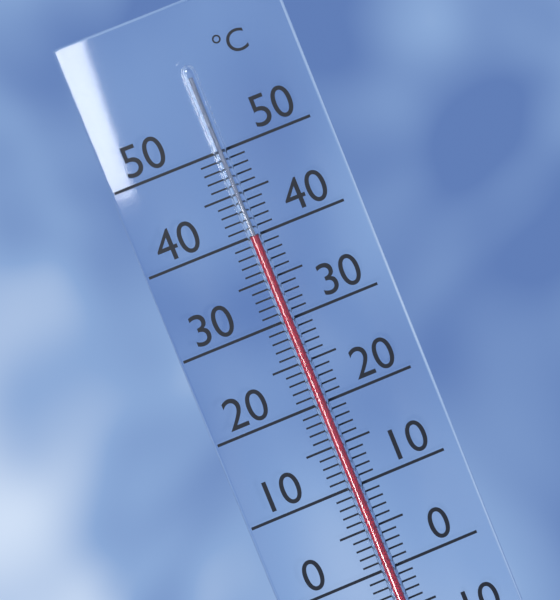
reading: 40 °C
